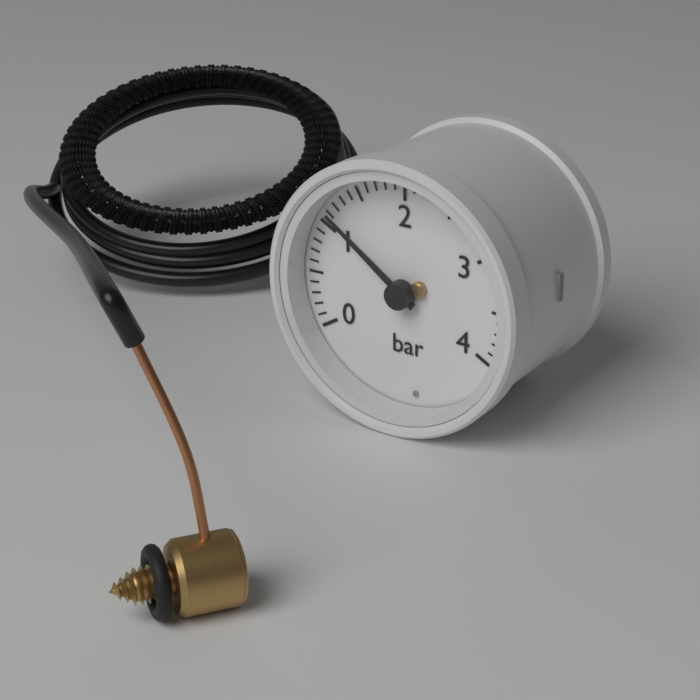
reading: 1.1 bar
